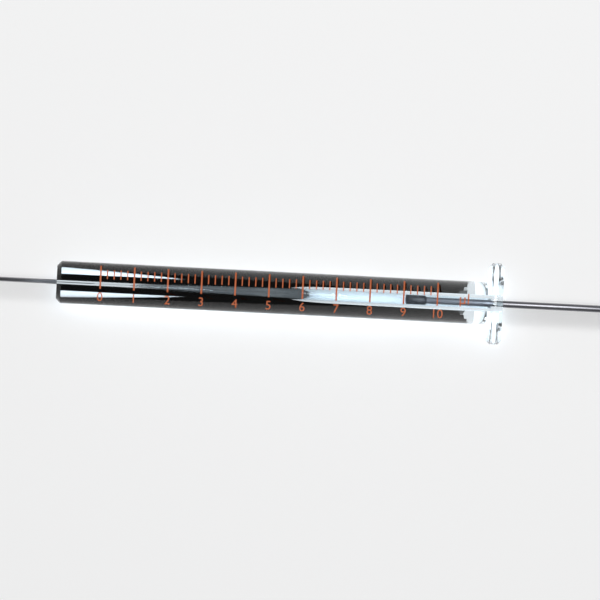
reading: 9.2 µl
